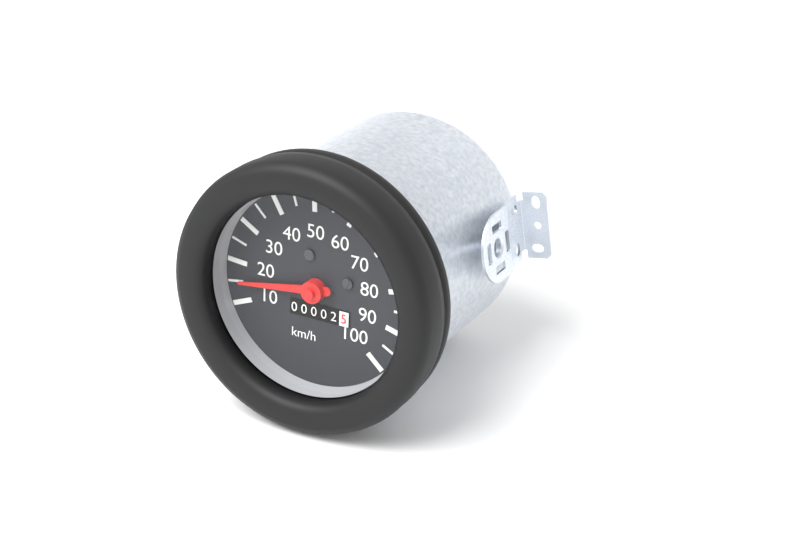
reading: 15 km/h
